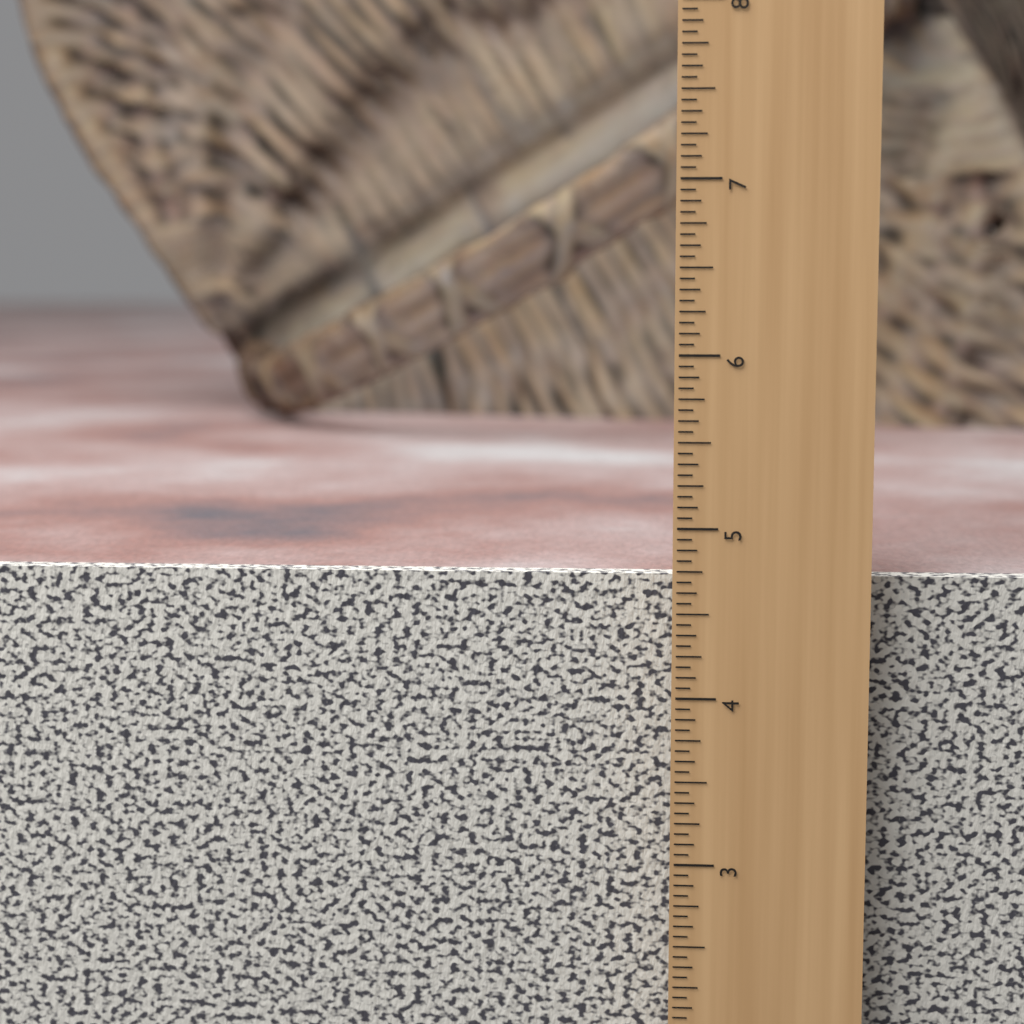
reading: 4.6875 in
